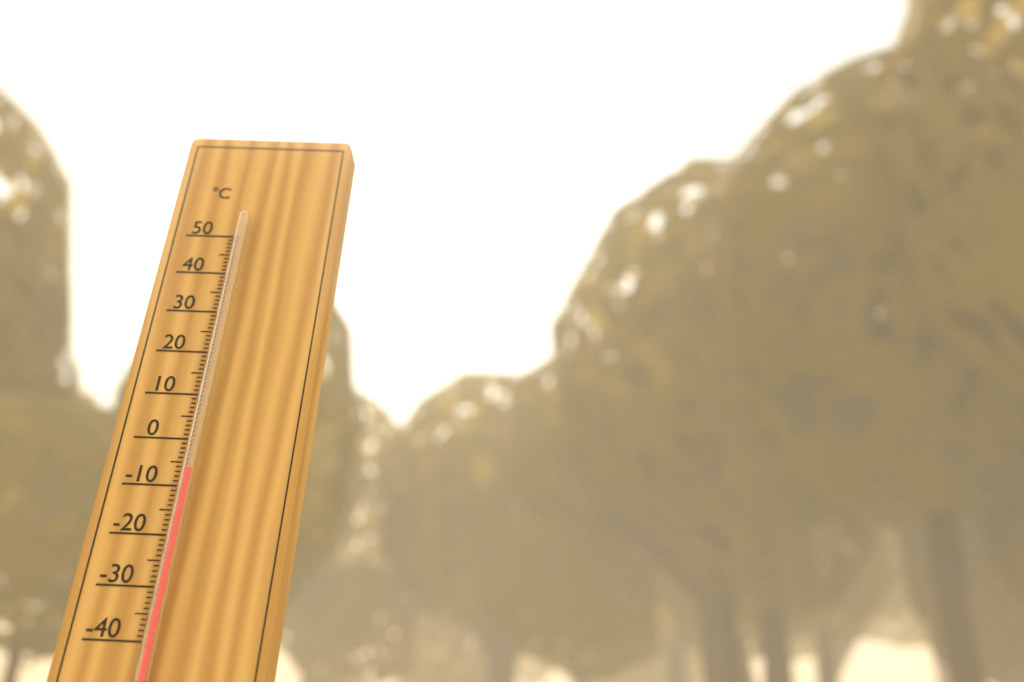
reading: -7 °C
